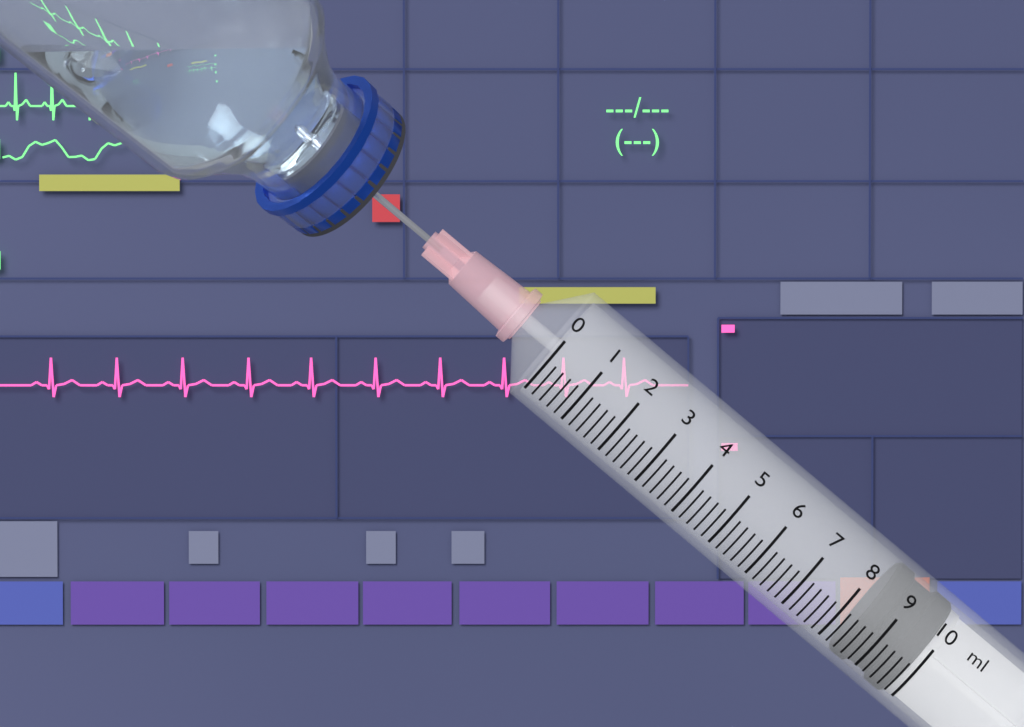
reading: 8.4 ml
